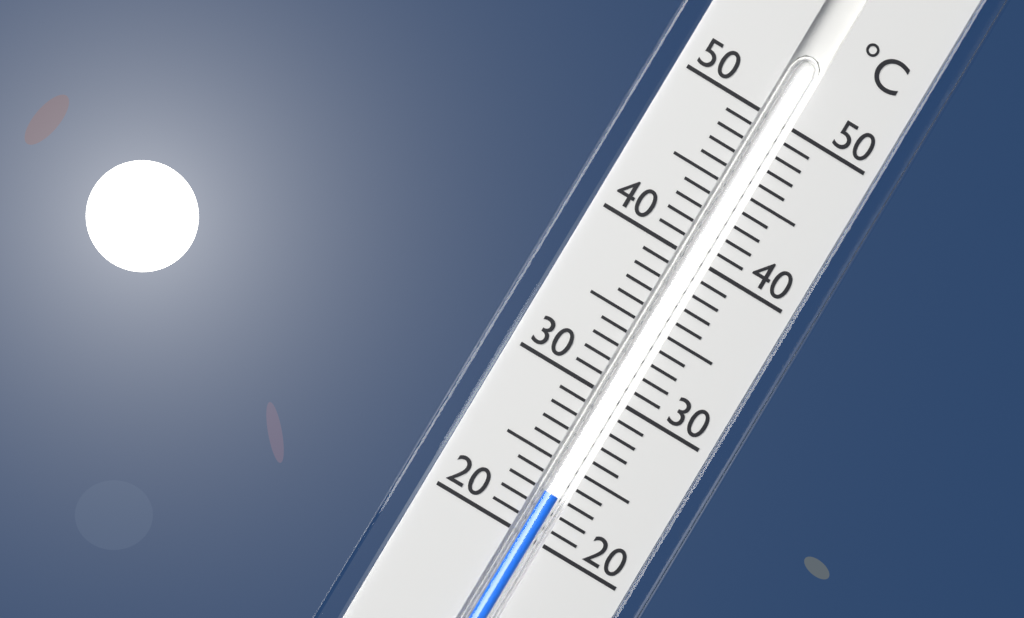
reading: 23 °C
